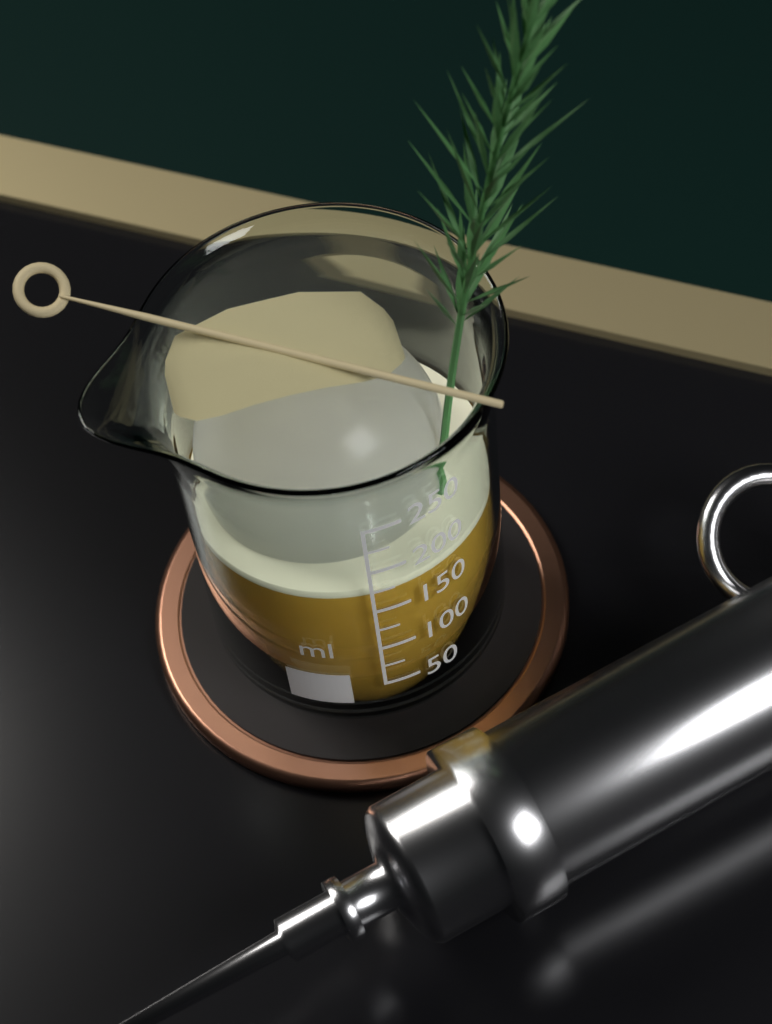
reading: 175 ml
